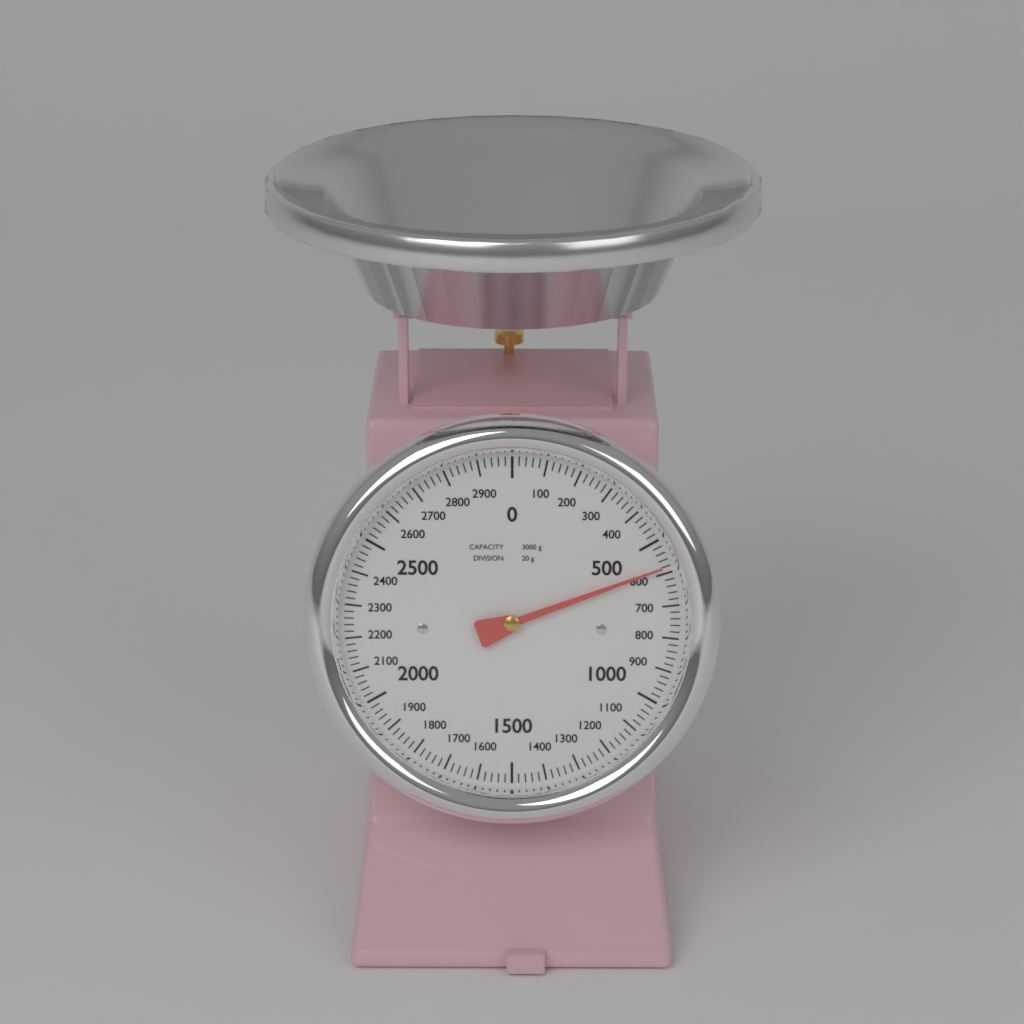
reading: 580 g
